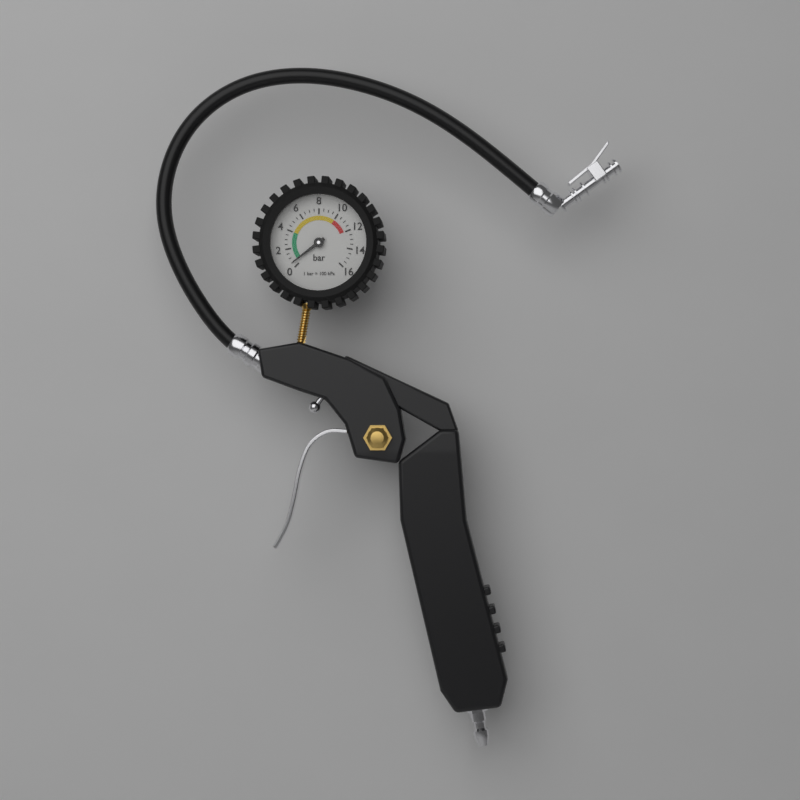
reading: 0.5 bar
